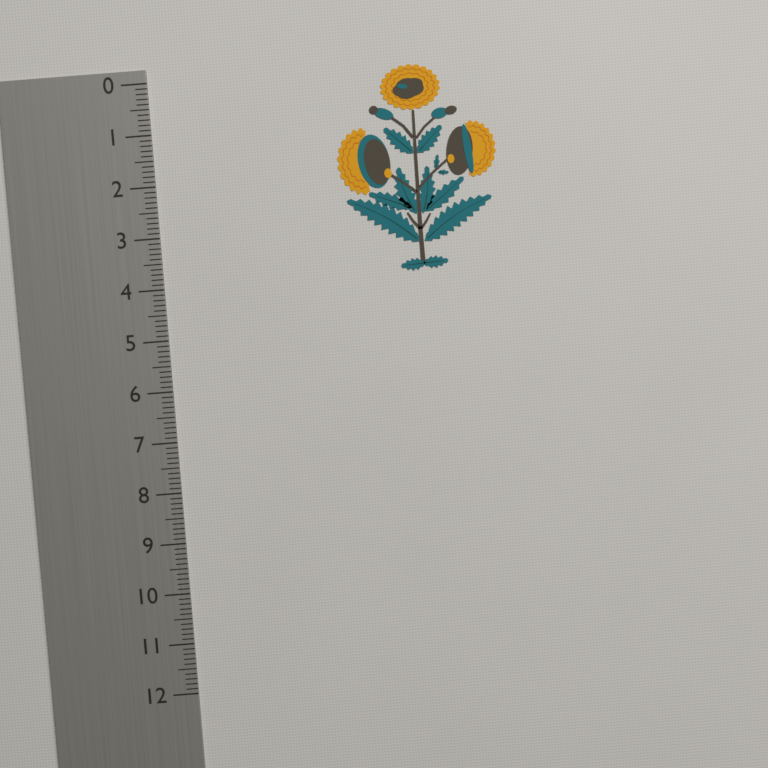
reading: 4.0 (no unit)
